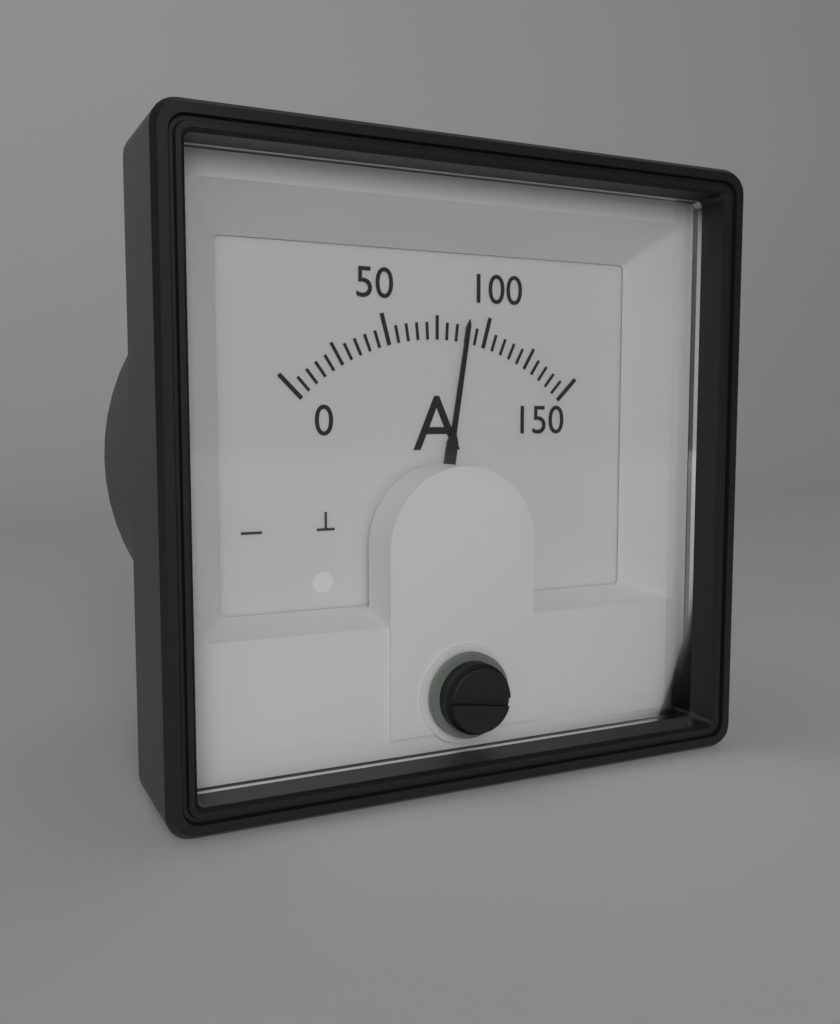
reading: 90 A
